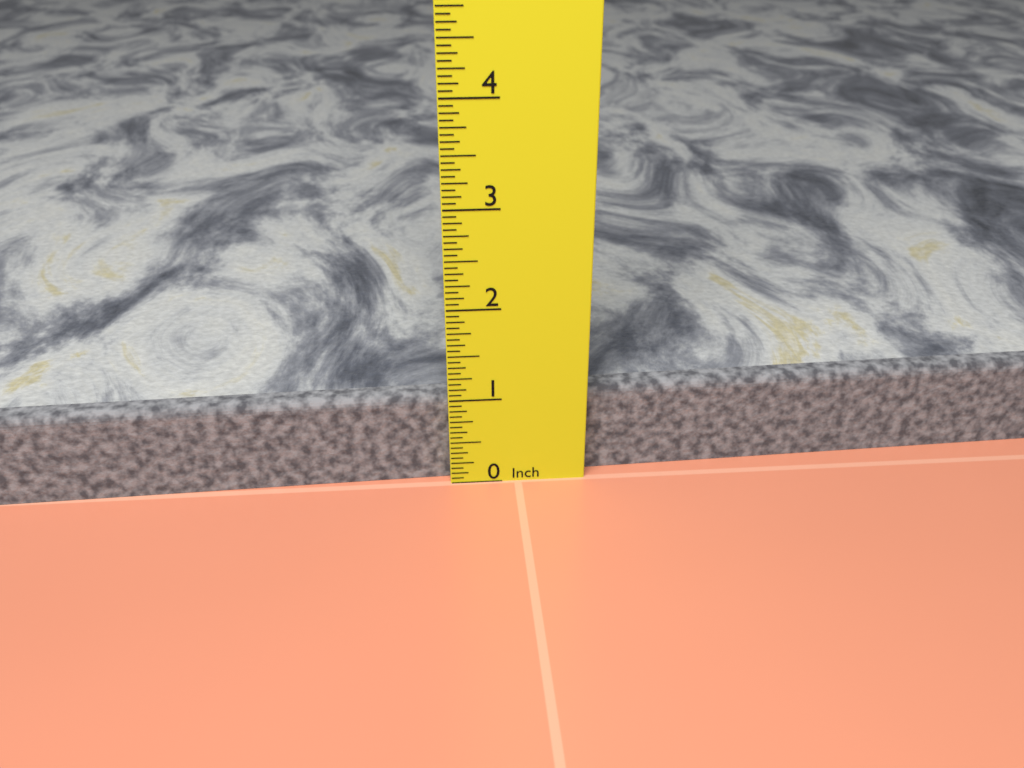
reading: 1.0000 in
